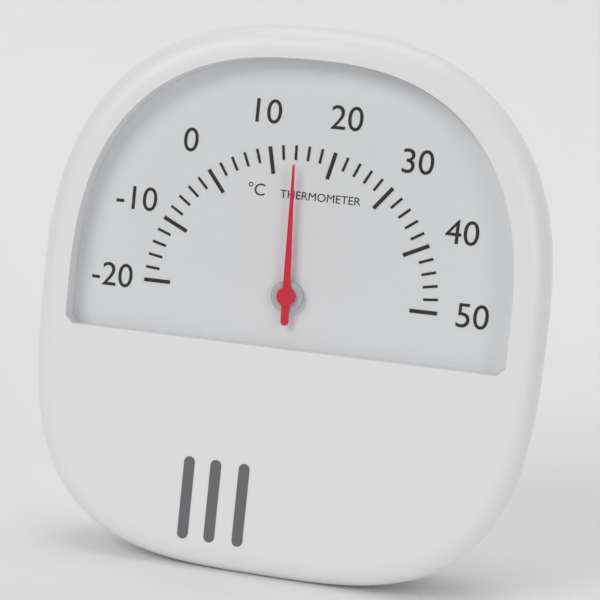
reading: 14 °C
